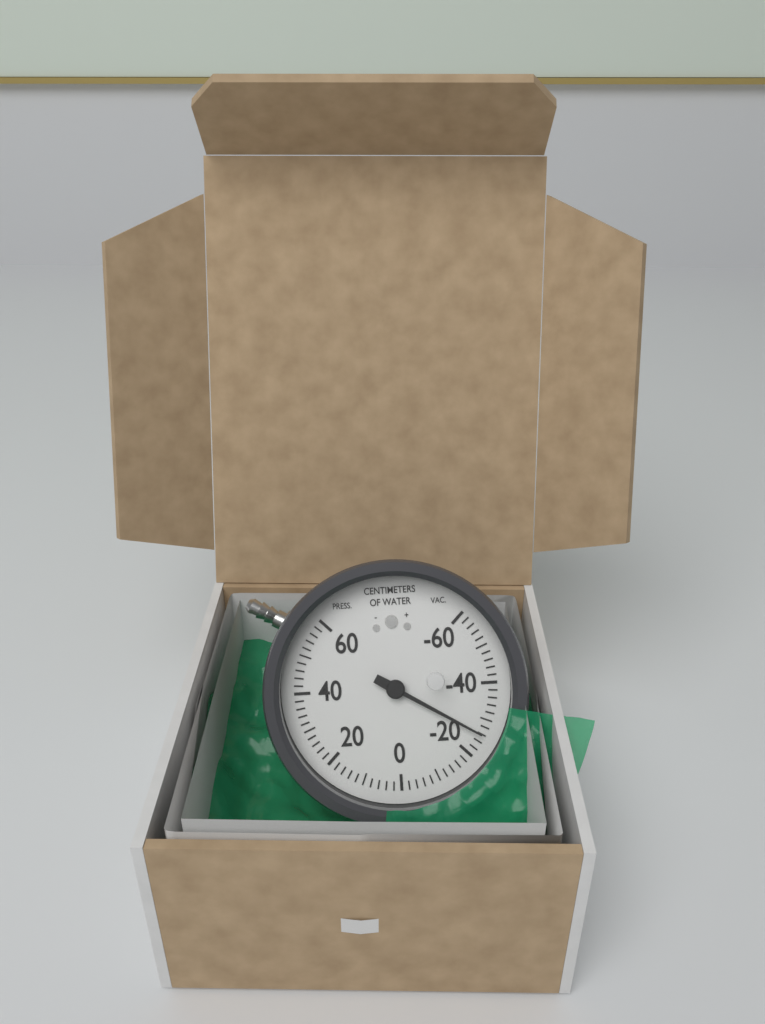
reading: -26 cmH2O
